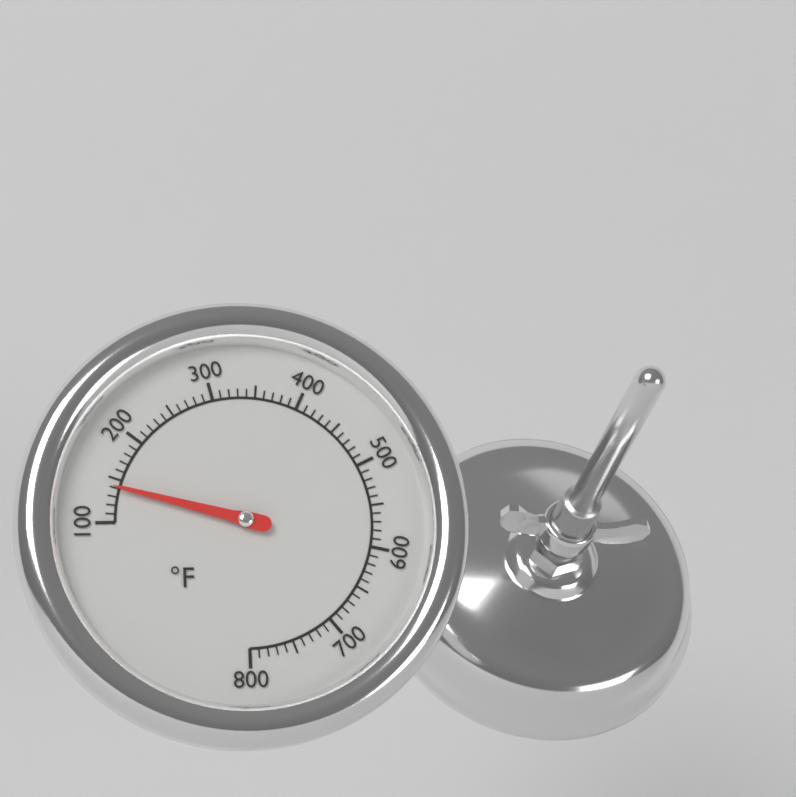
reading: 140 °F
